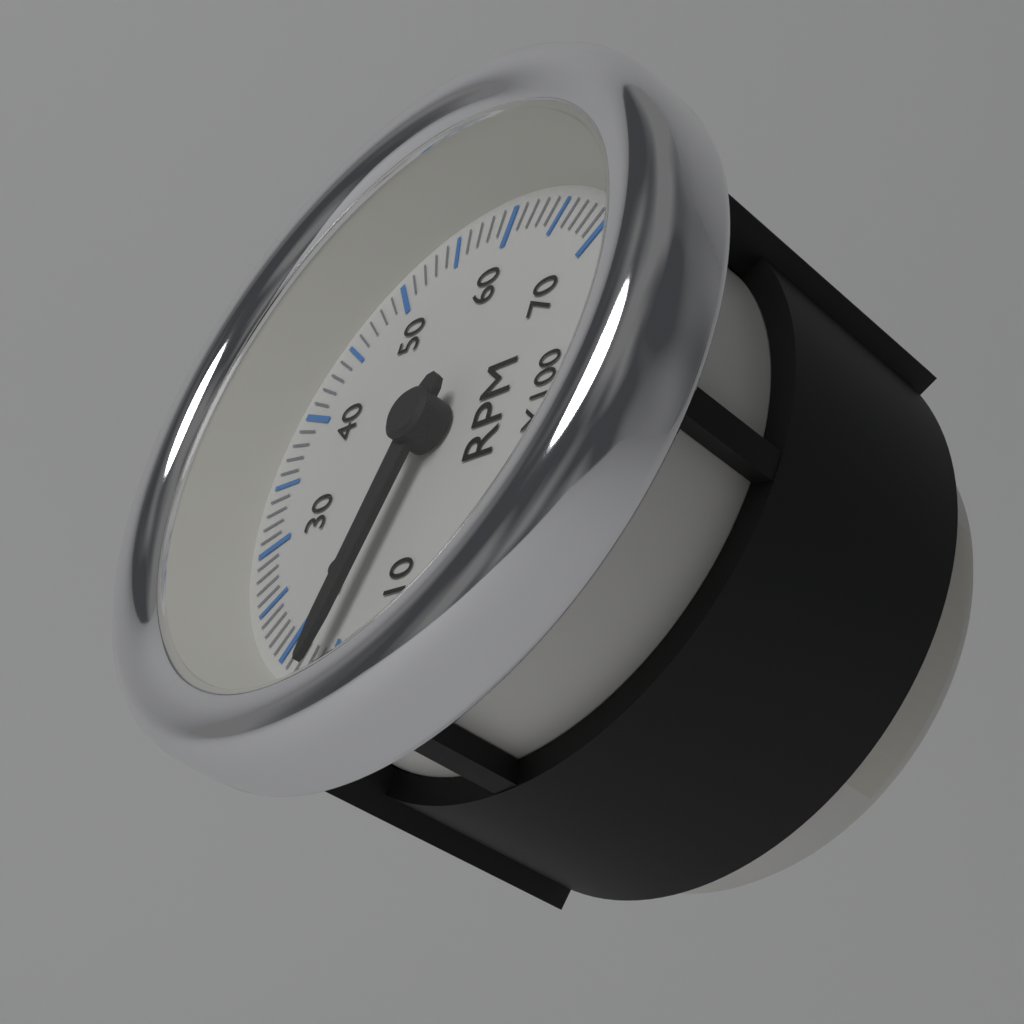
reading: 1600 RPM
